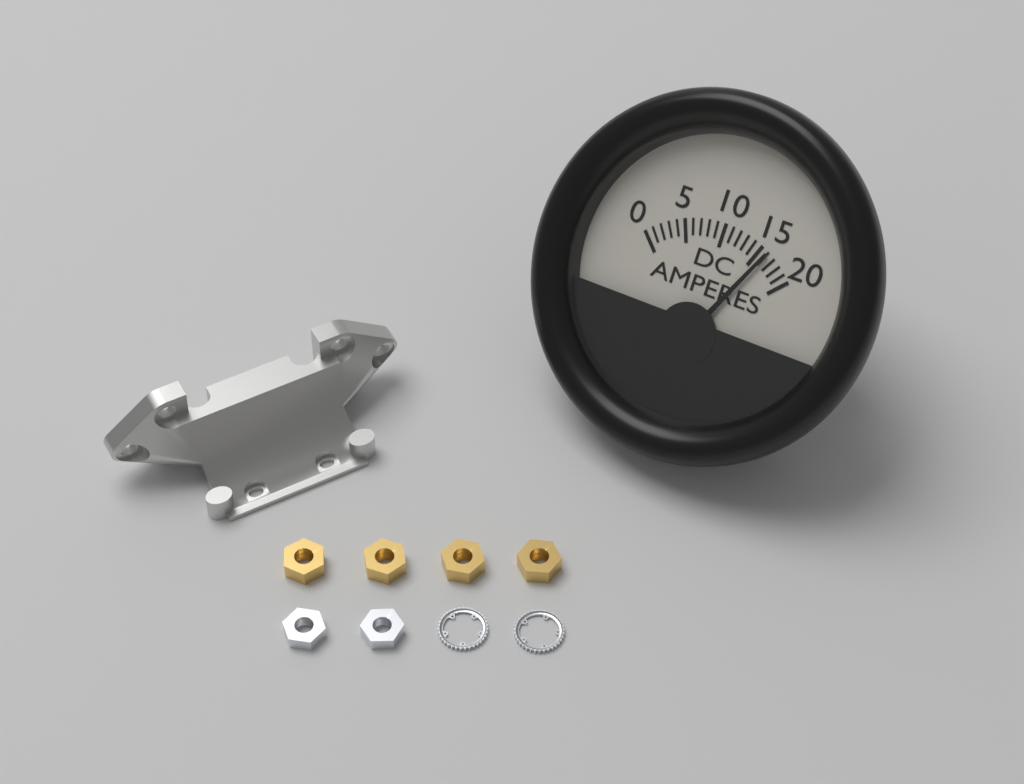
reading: 16 A
